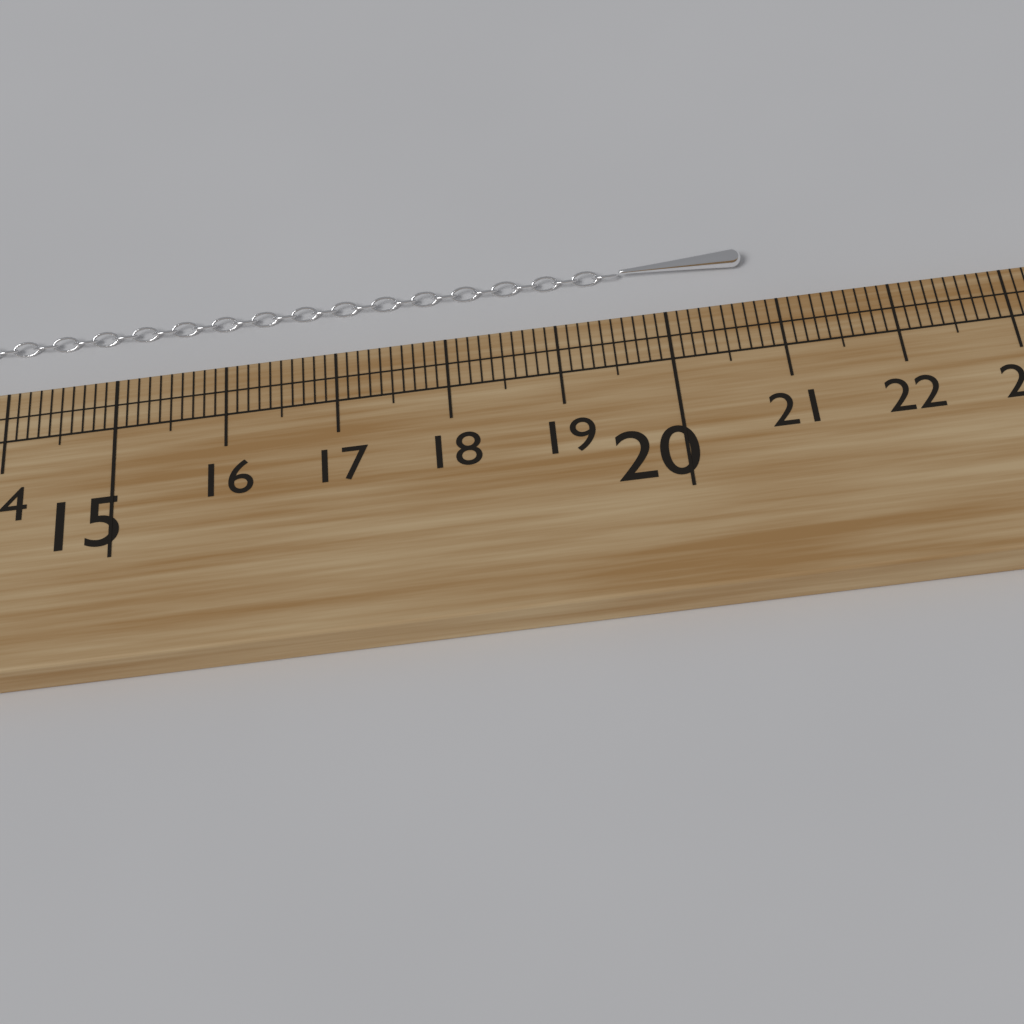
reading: 20.8 cm
